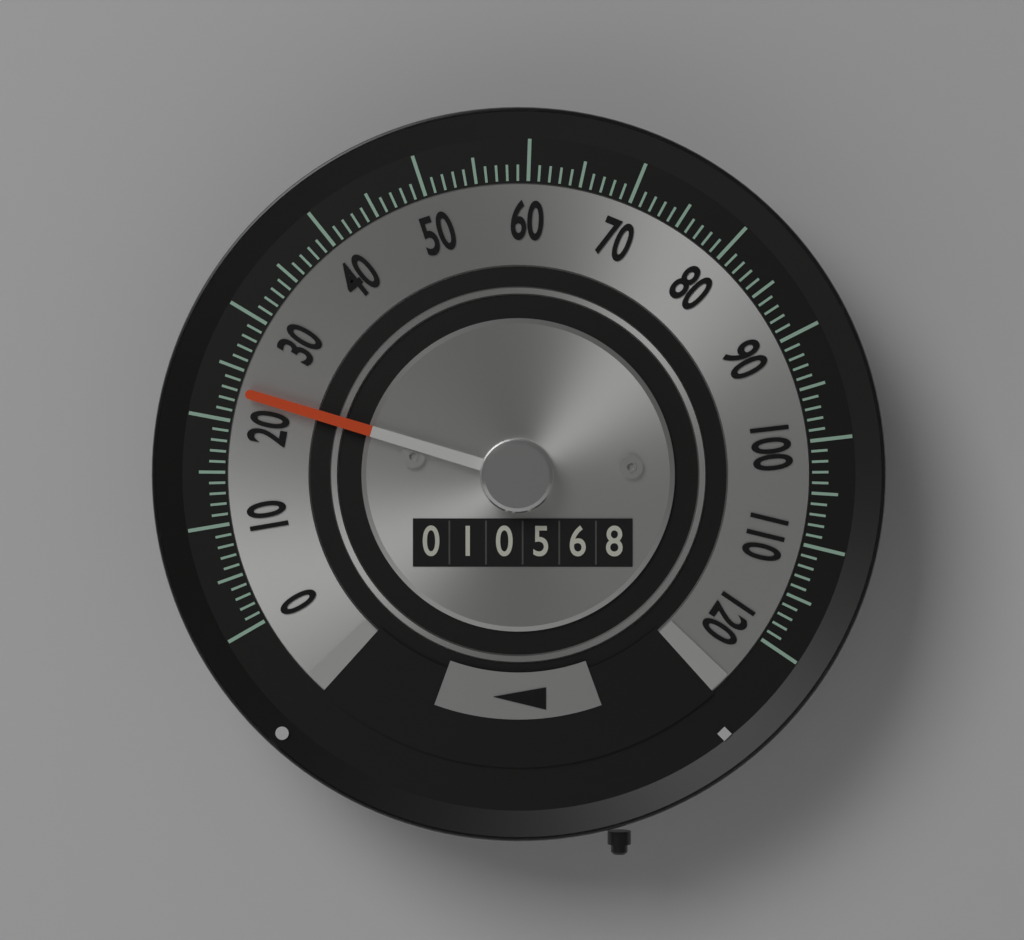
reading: 23 (no unit)
